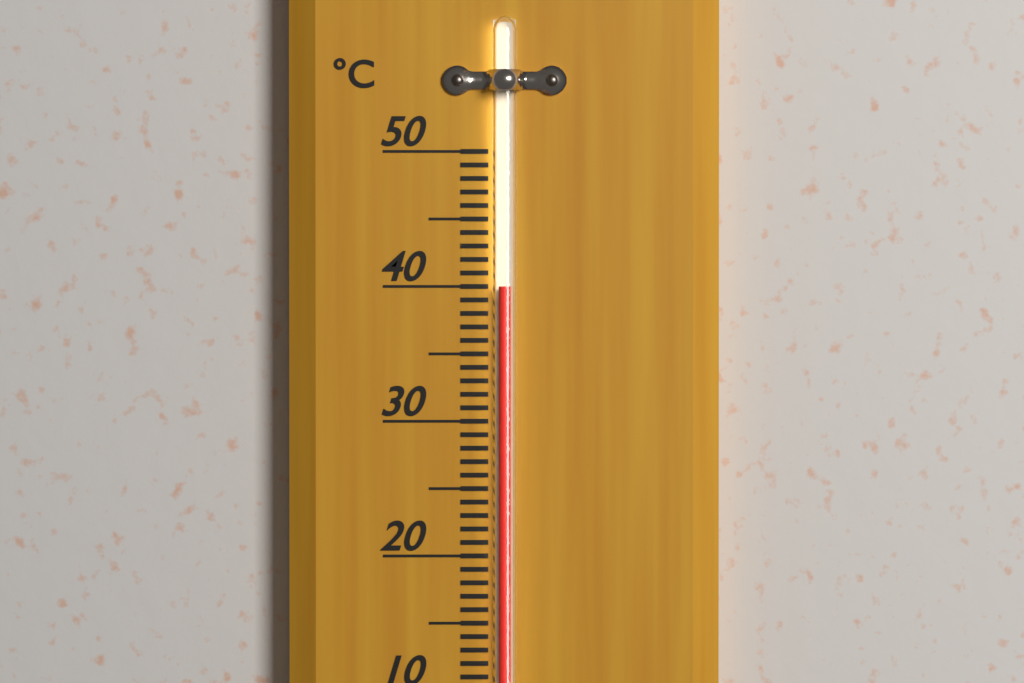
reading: 40 °C
